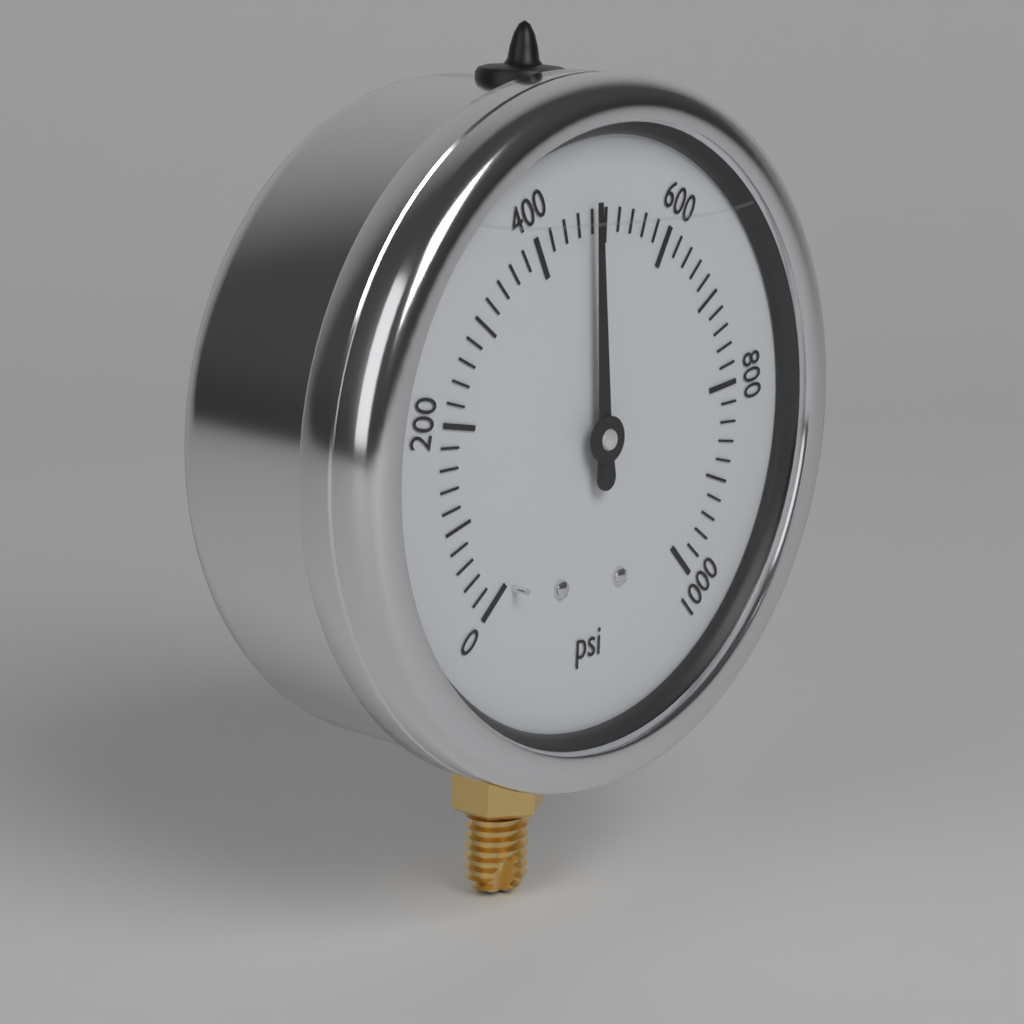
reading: 480 psi
